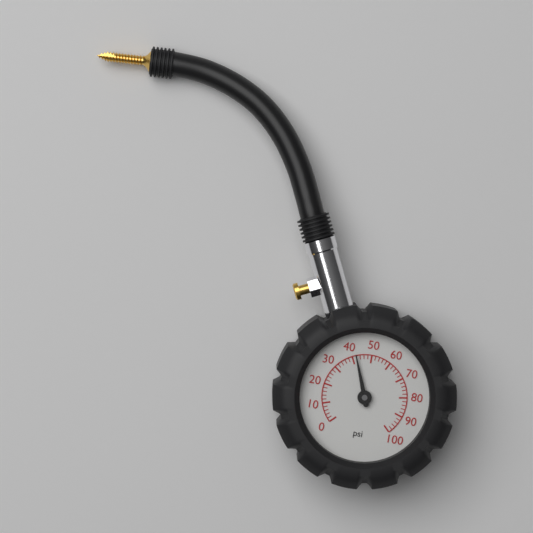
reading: 42 psi
